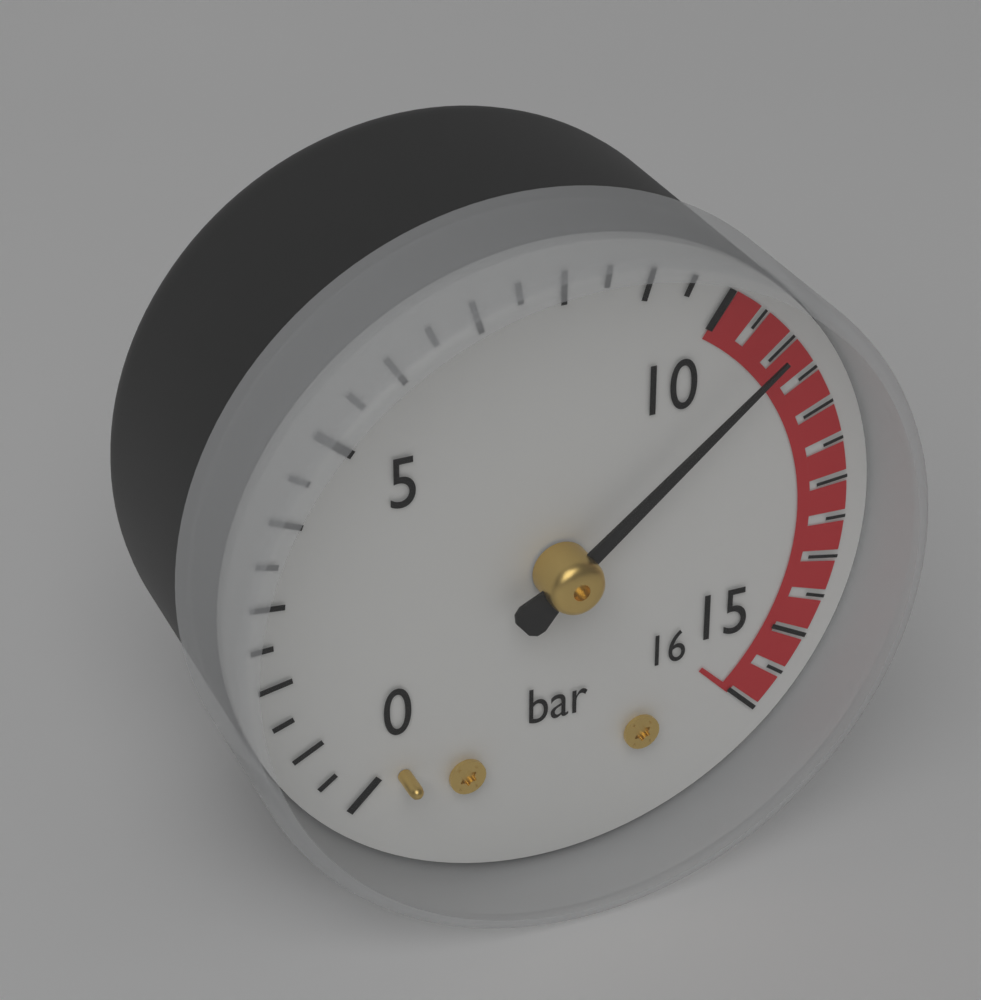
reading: 11.0 bar
